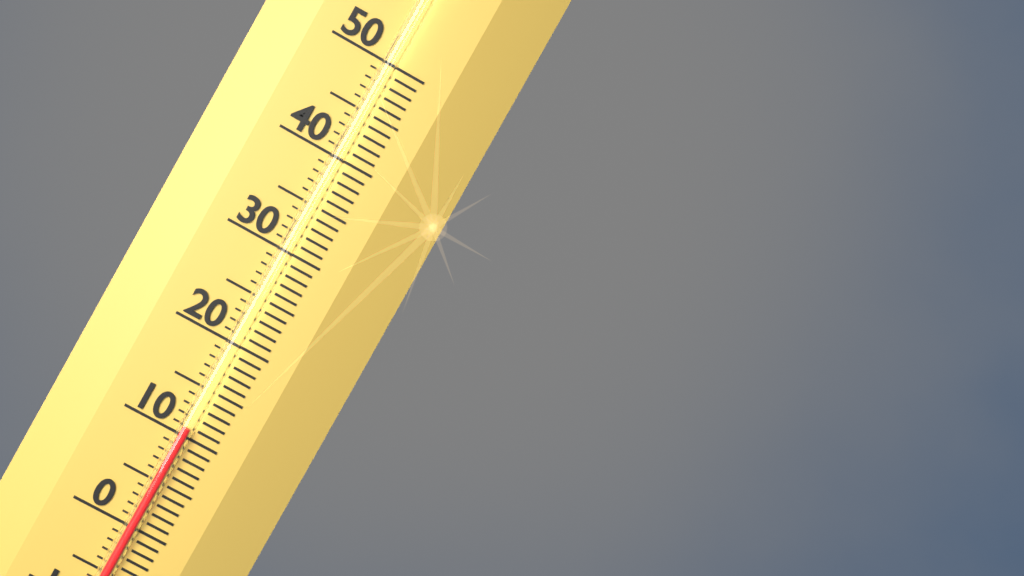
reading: 11 (no unit)
